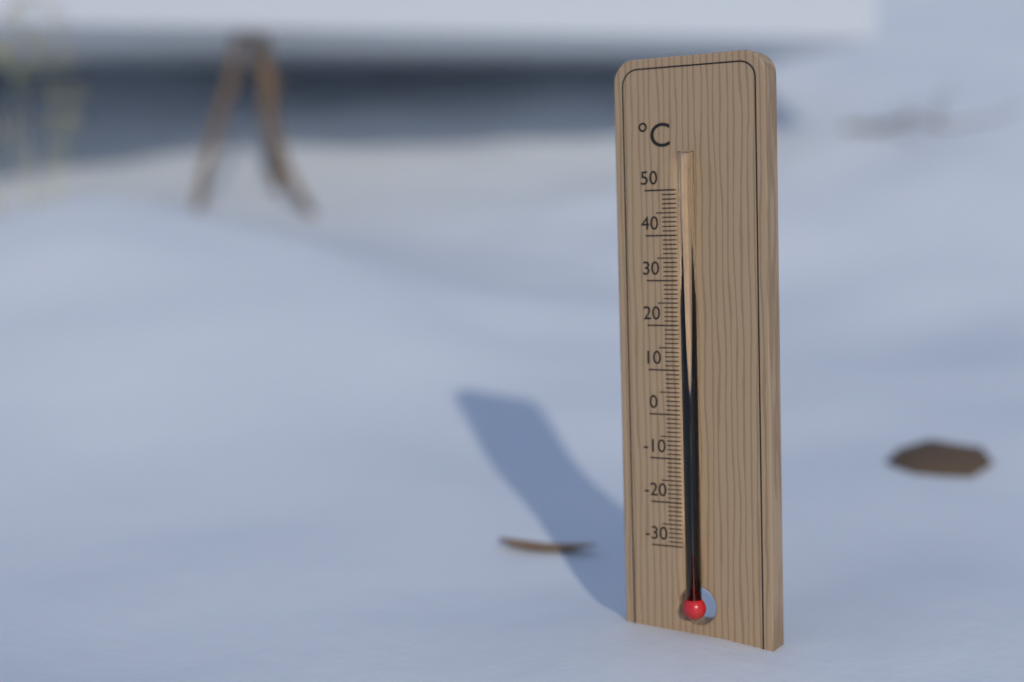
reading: -28 °C
